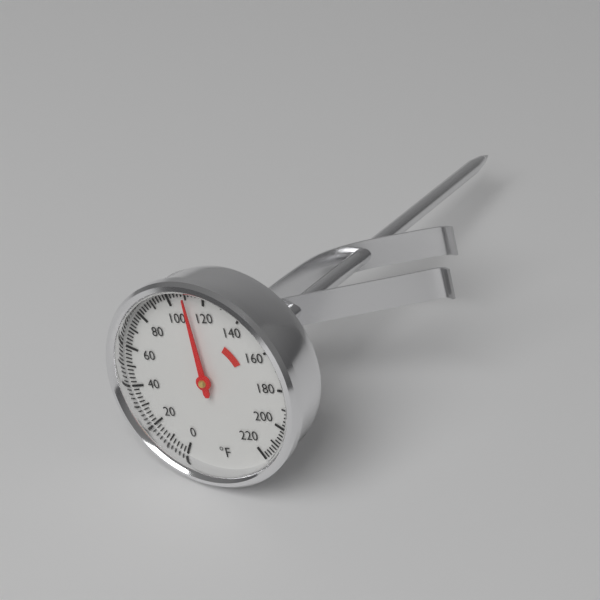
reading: 110 °F
